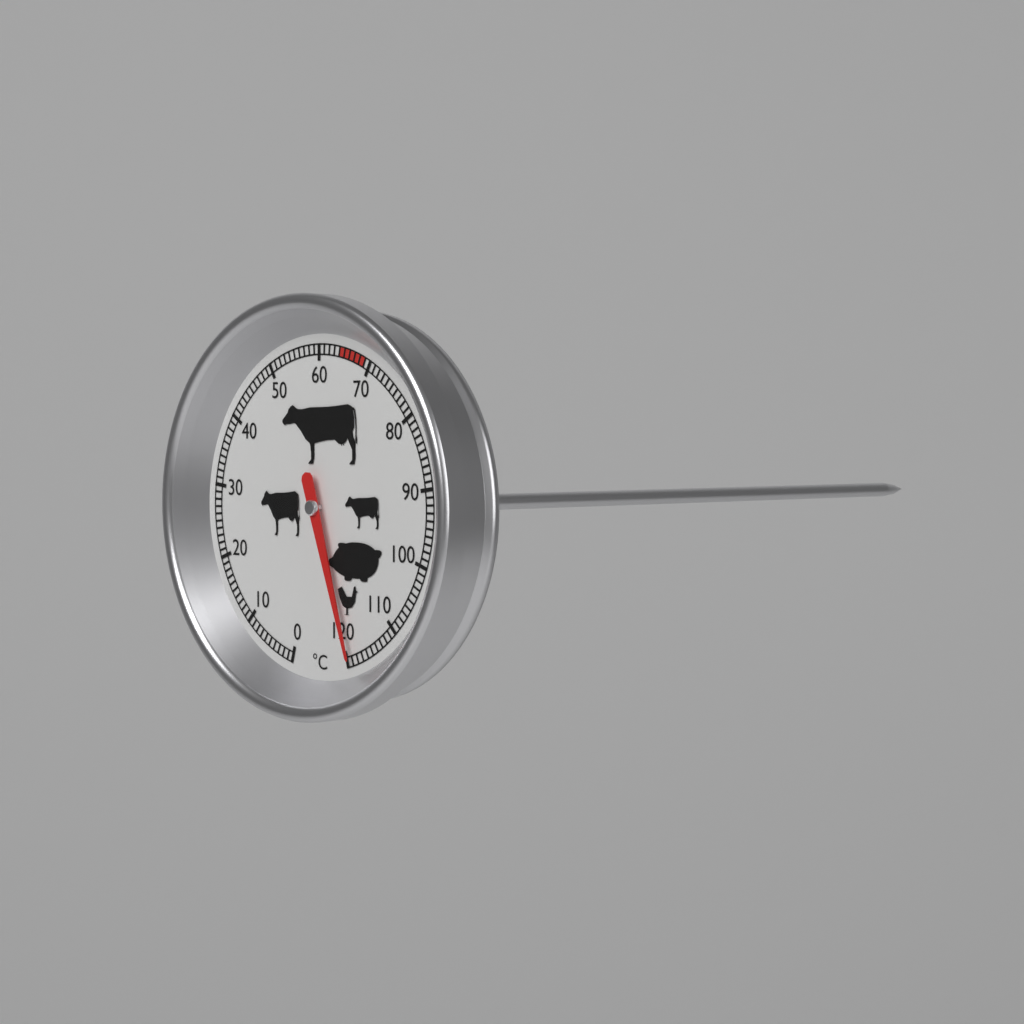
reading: 119 °C
